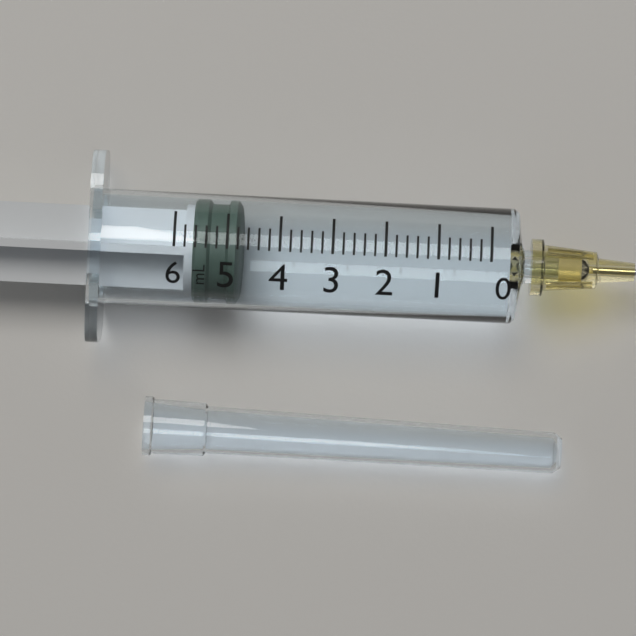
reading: 4.8 ml
